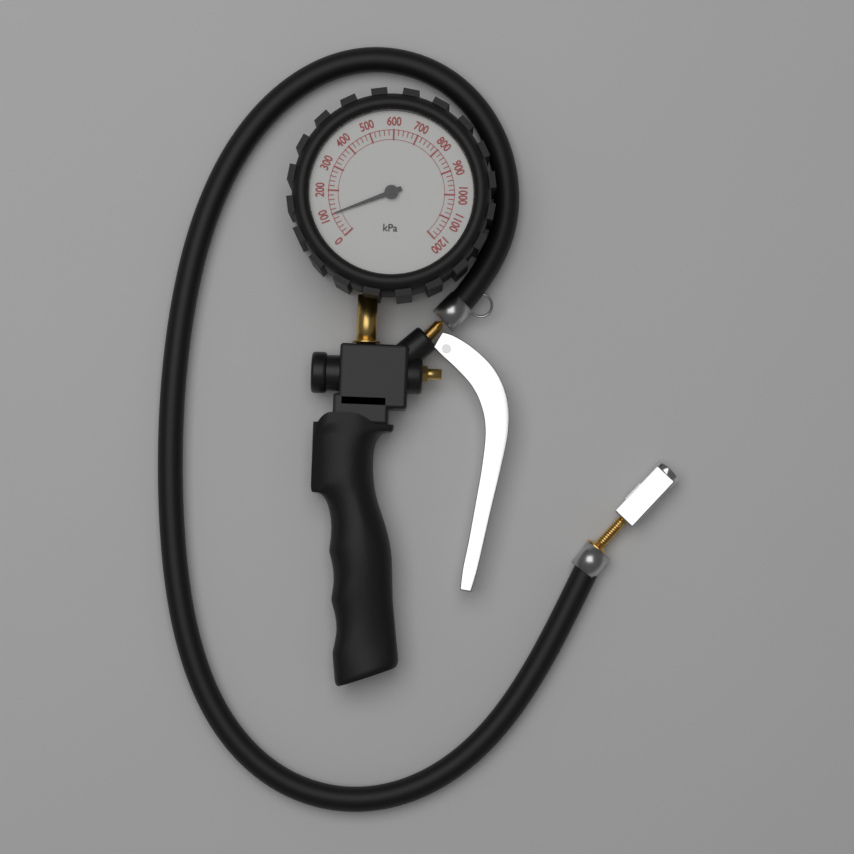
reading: 100 kPa
